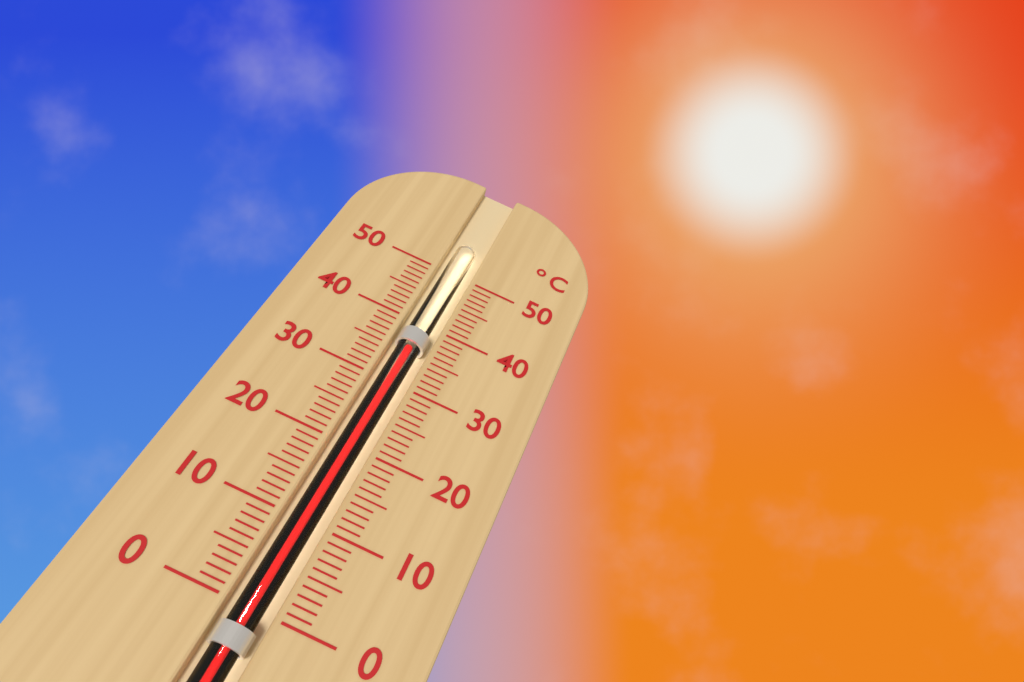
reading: 36 °C
